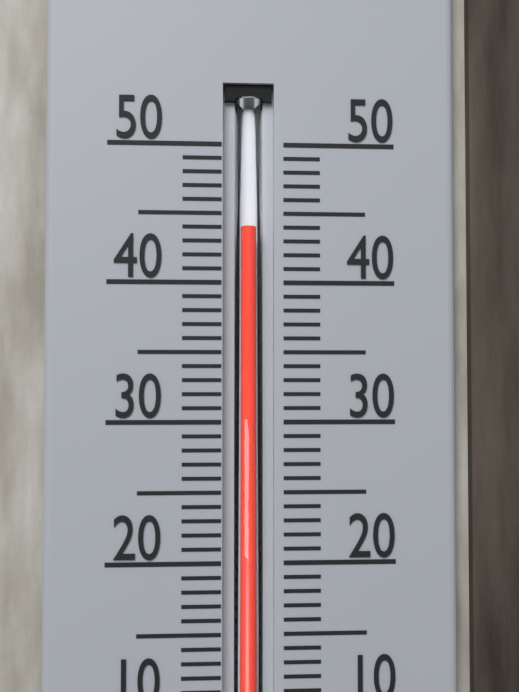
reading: 44 °C
